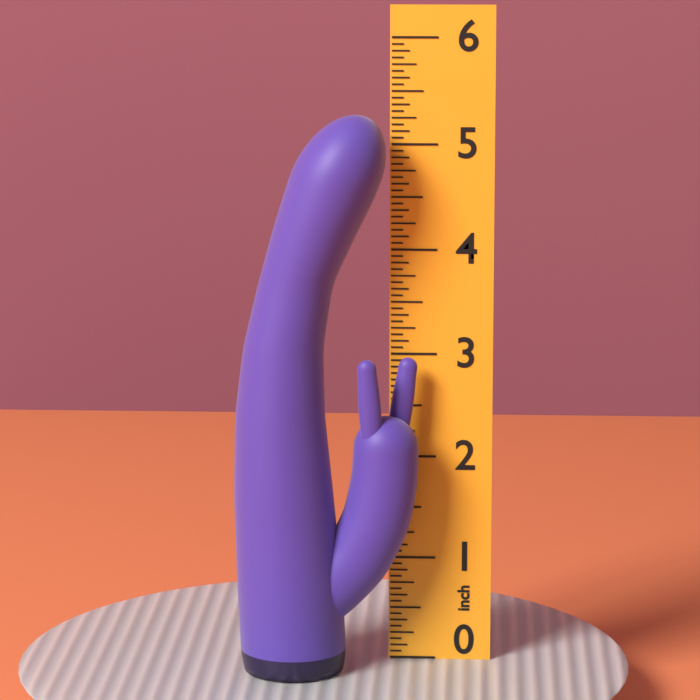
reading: 5.3125 inch
